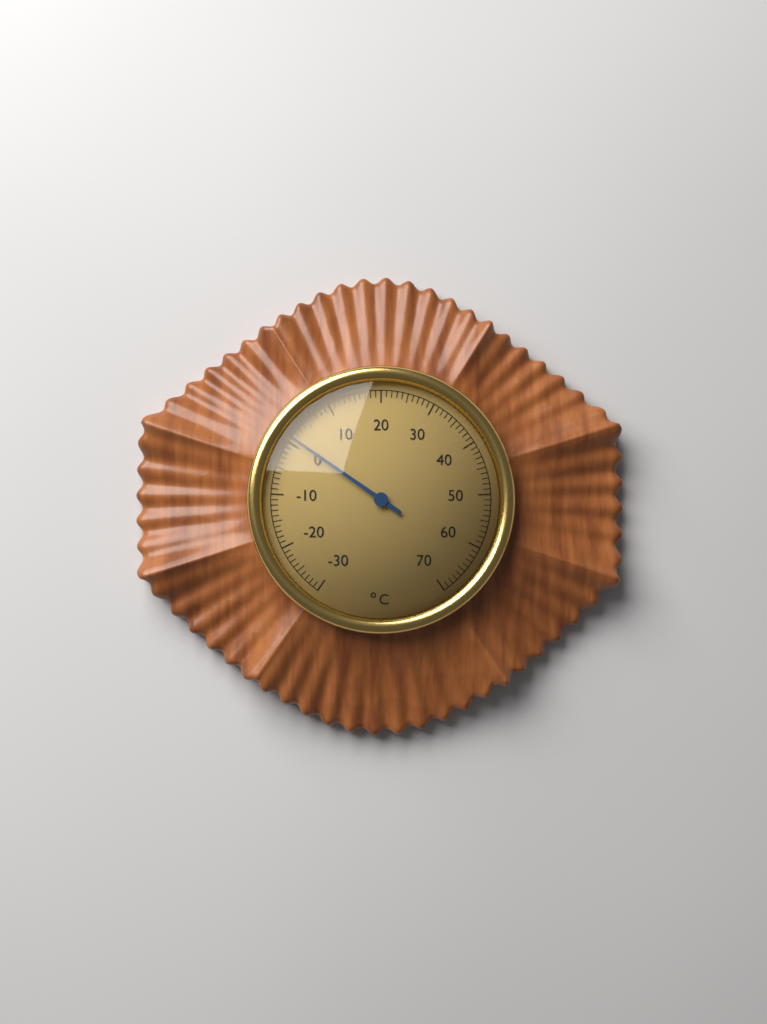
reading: 1 °C
